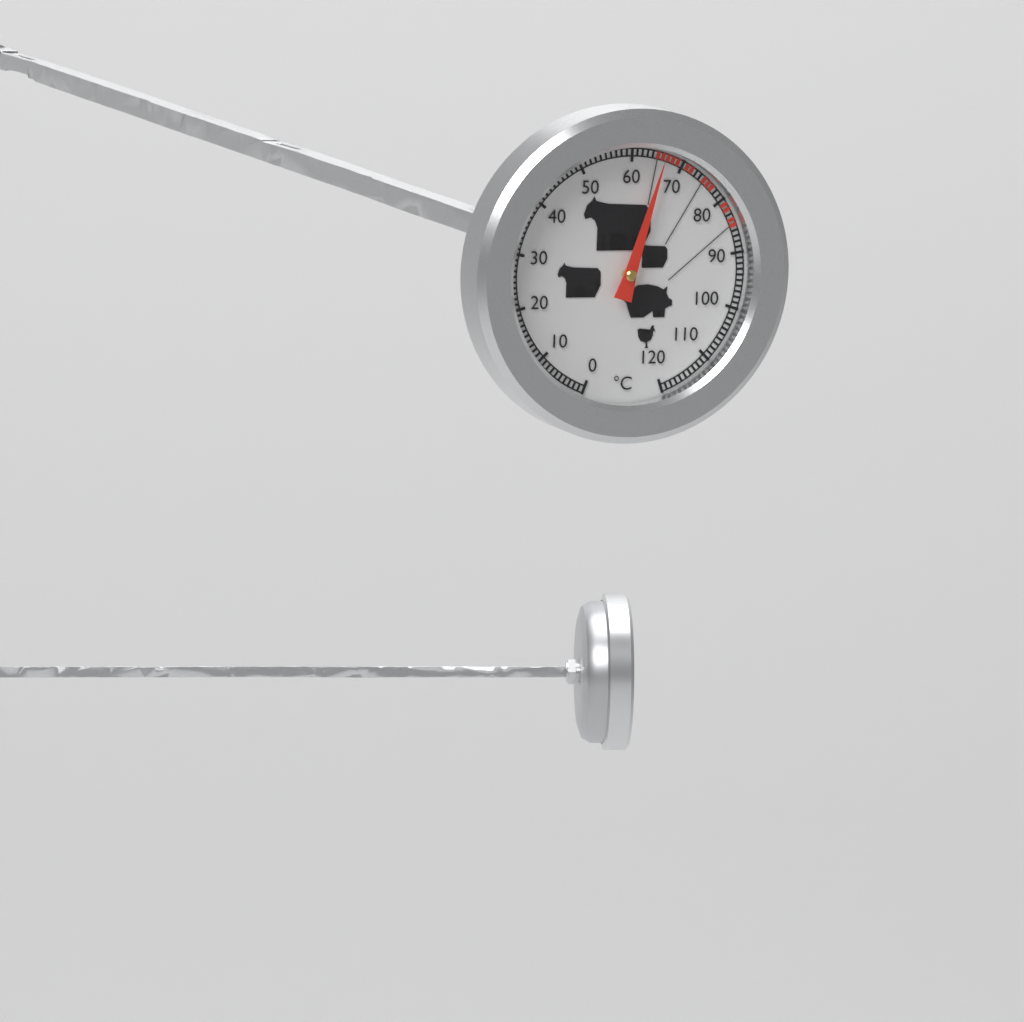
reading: 66 °C
